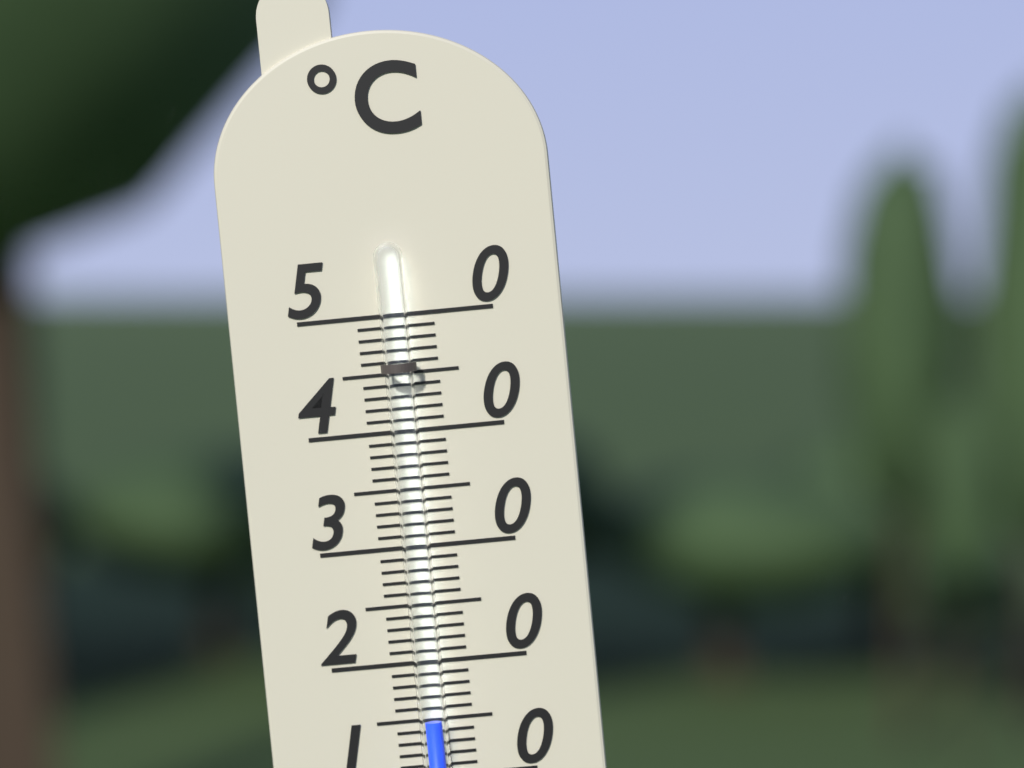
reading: 15 °C
